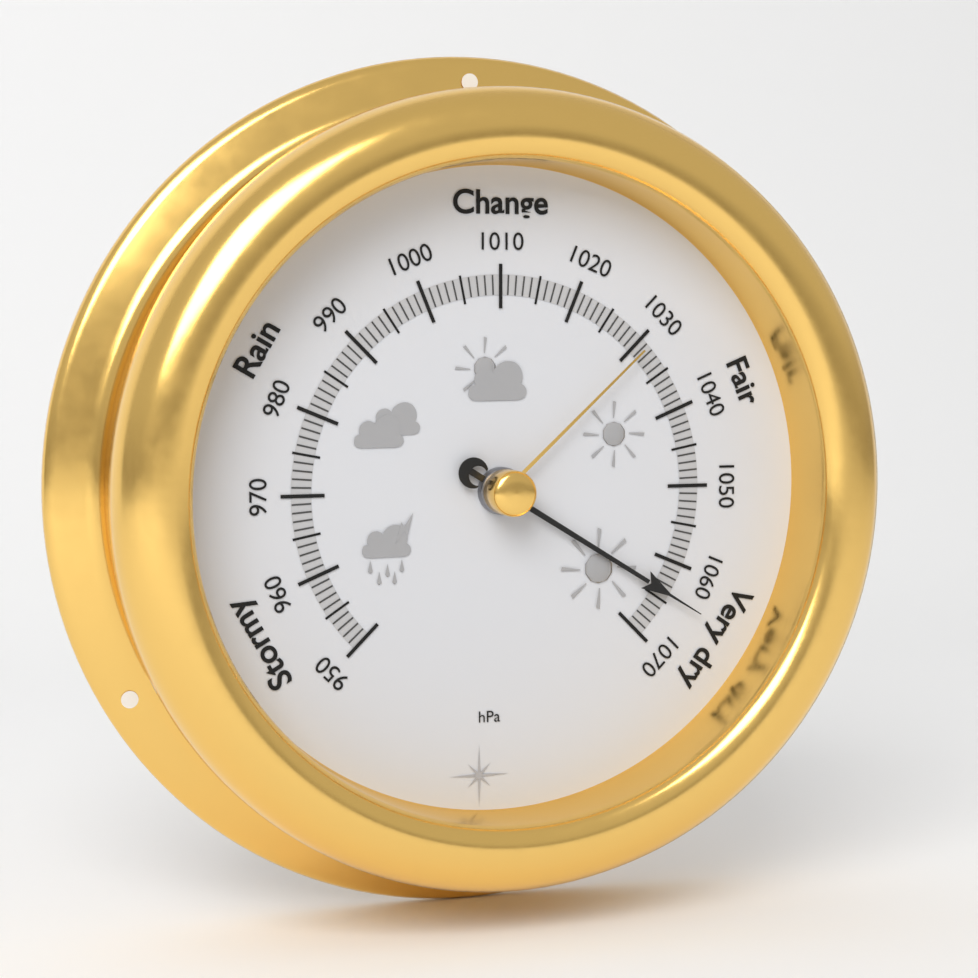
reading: 1064 hPa
